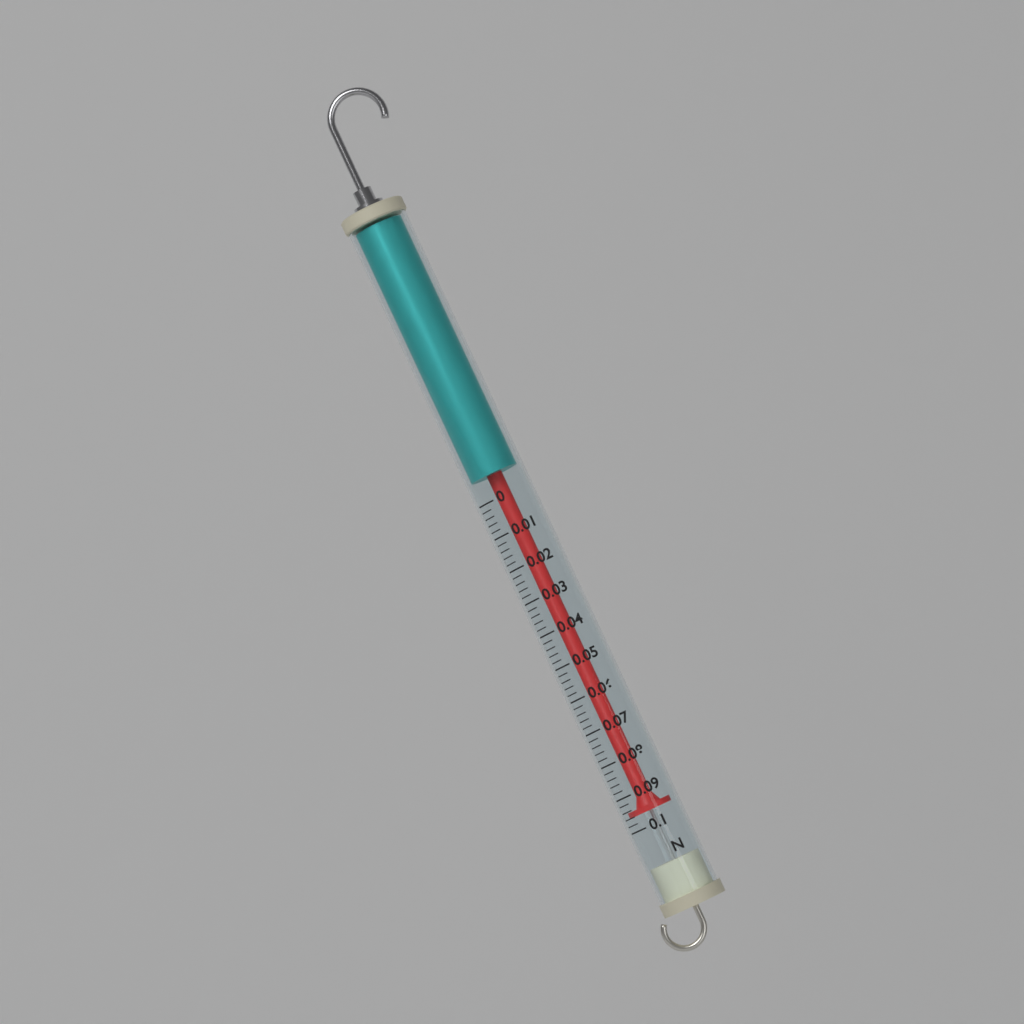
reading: 0.096 N
